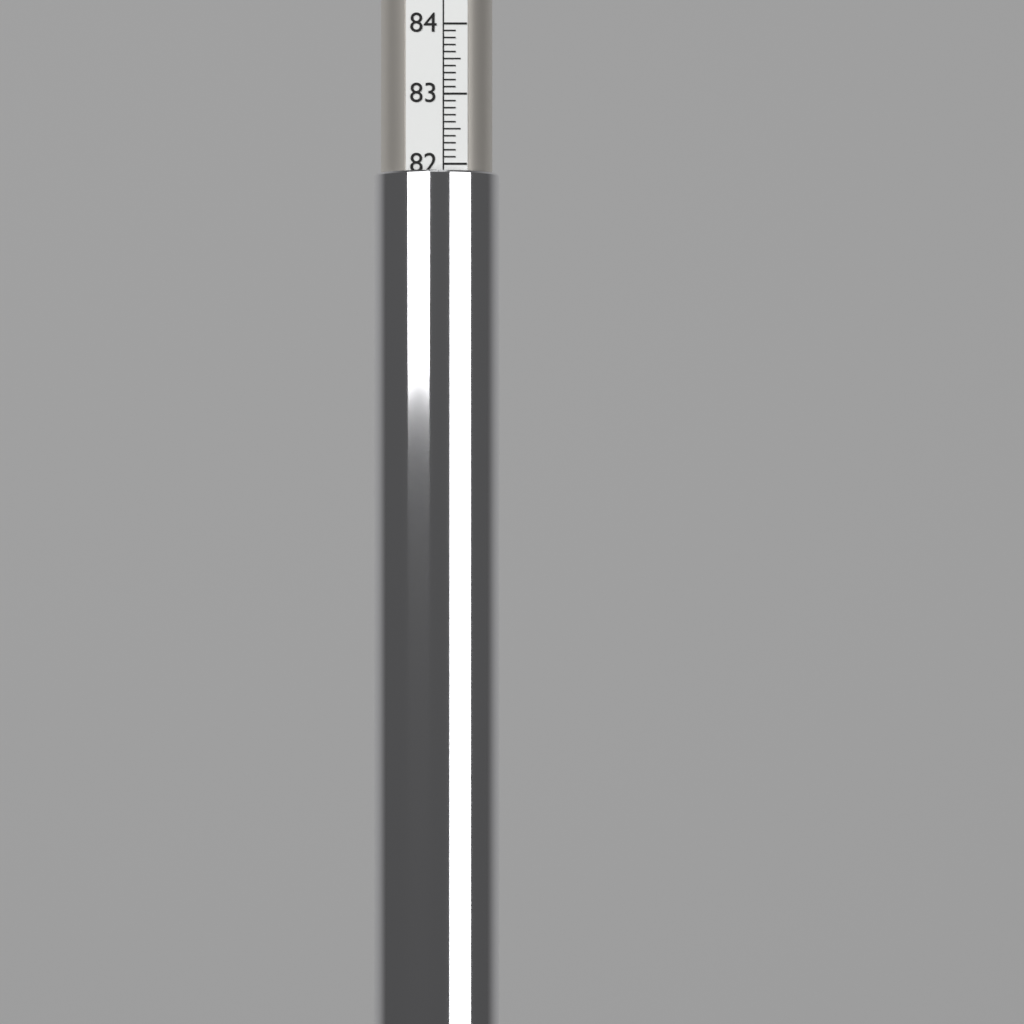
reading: 81.9 (no unit)
